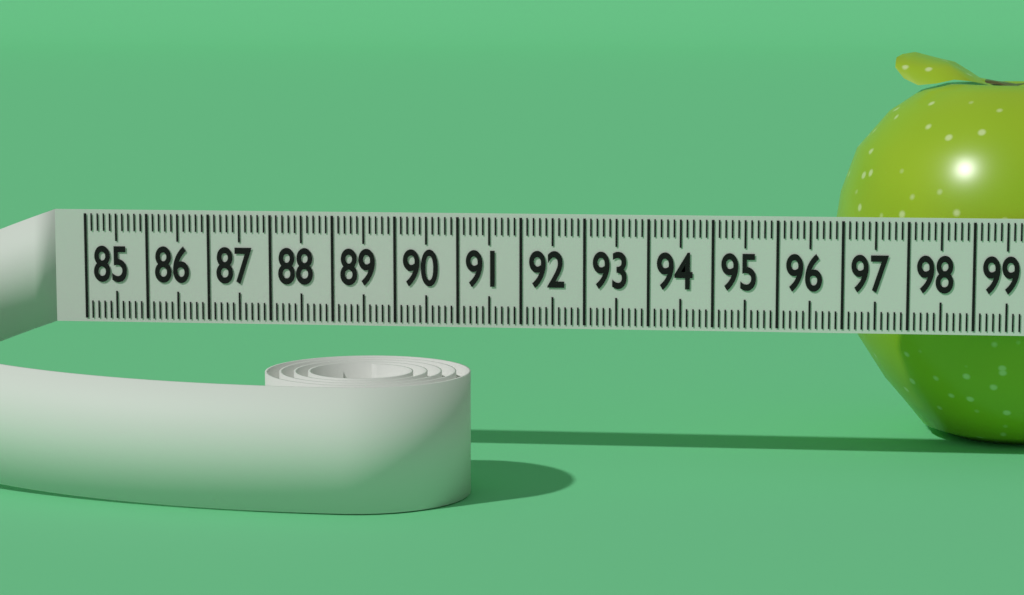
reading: 96.9 (no unit)
